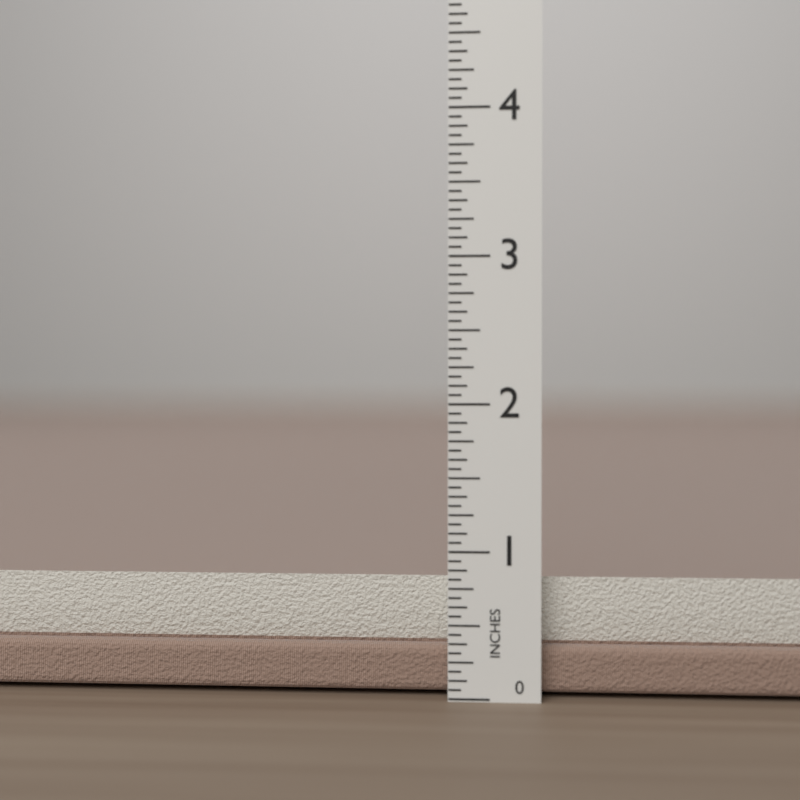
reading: 0.8125 in
